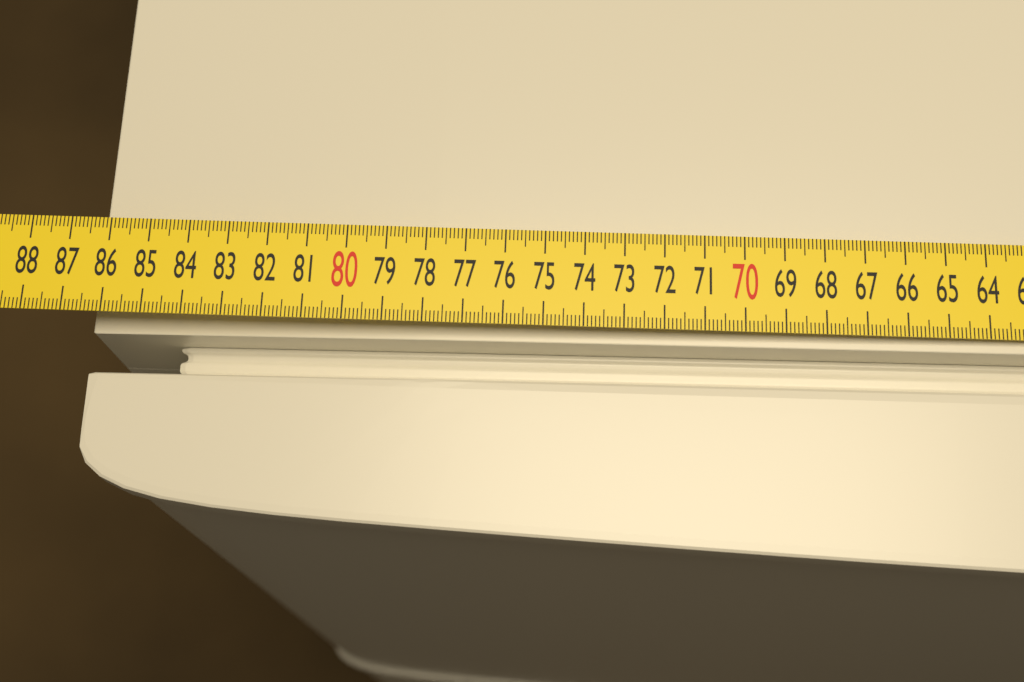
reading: 86.4 cm
